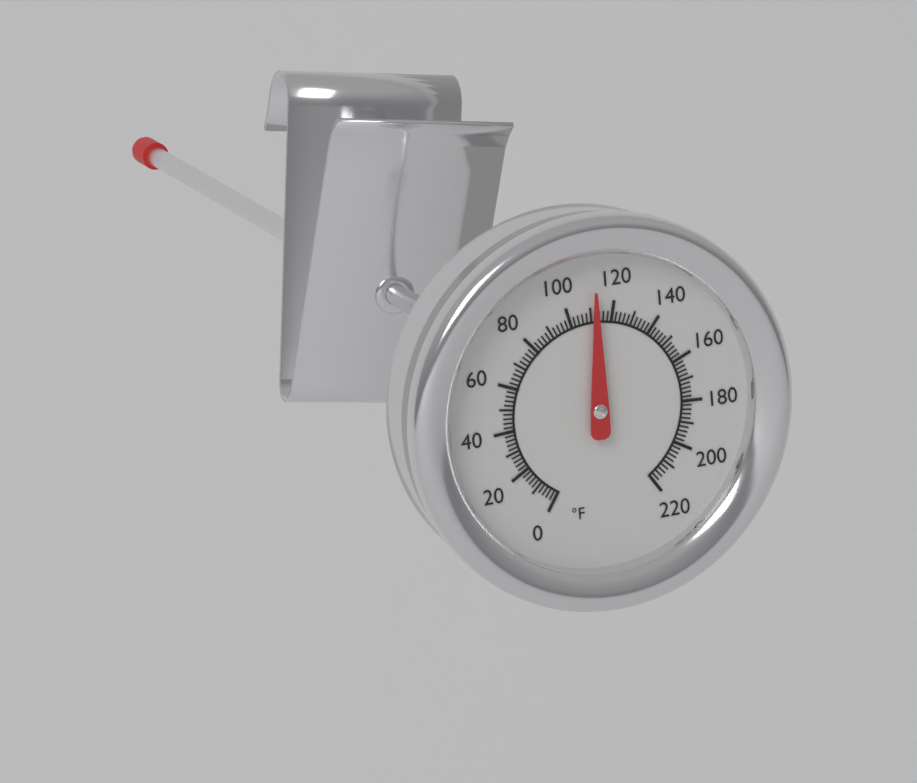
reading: 112 °F
